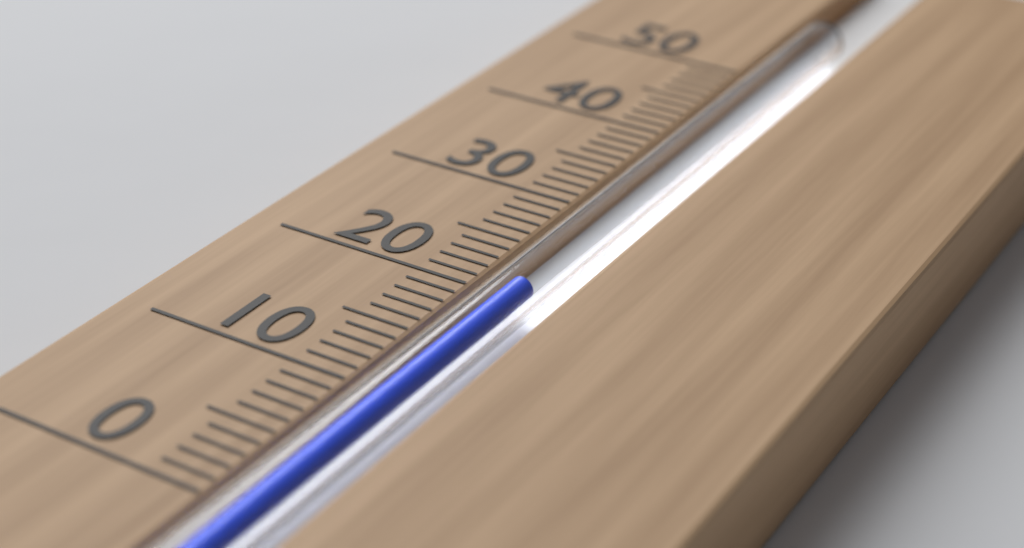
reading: 21 (no unit)
